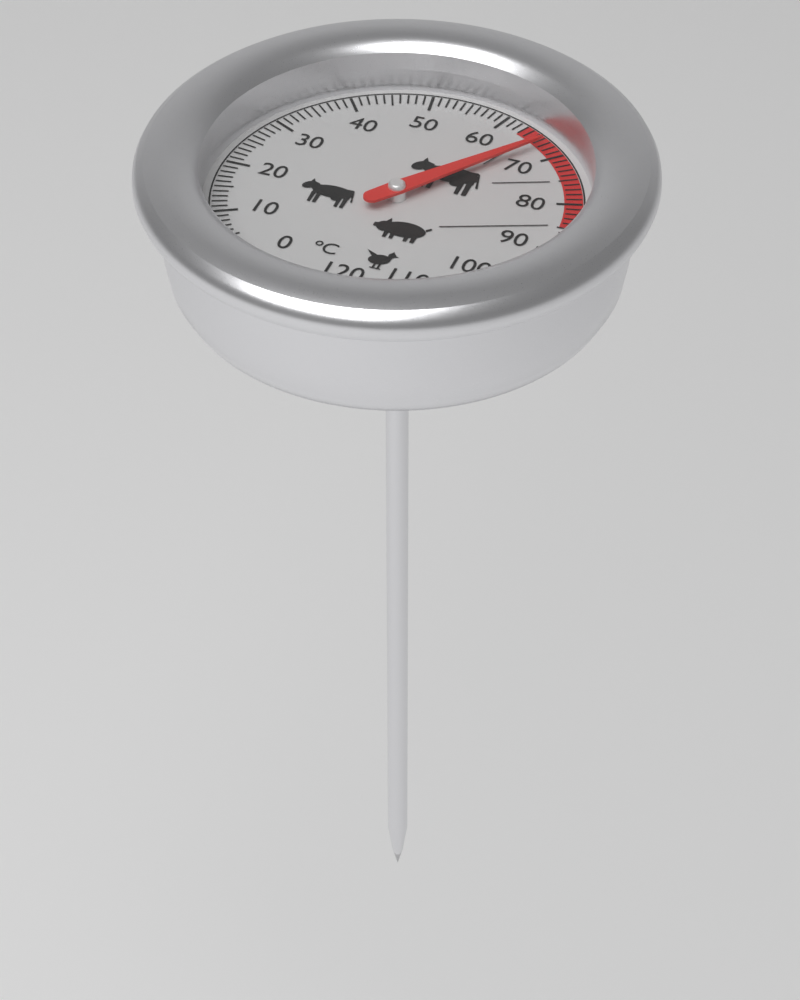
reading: 67 °C
